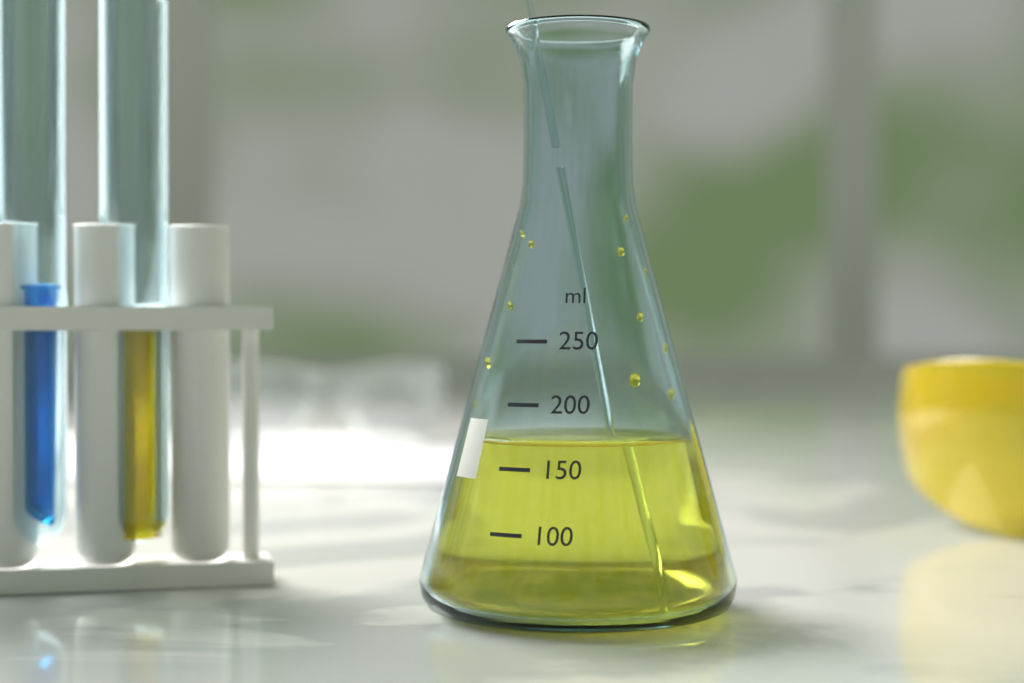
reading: 170 ml
